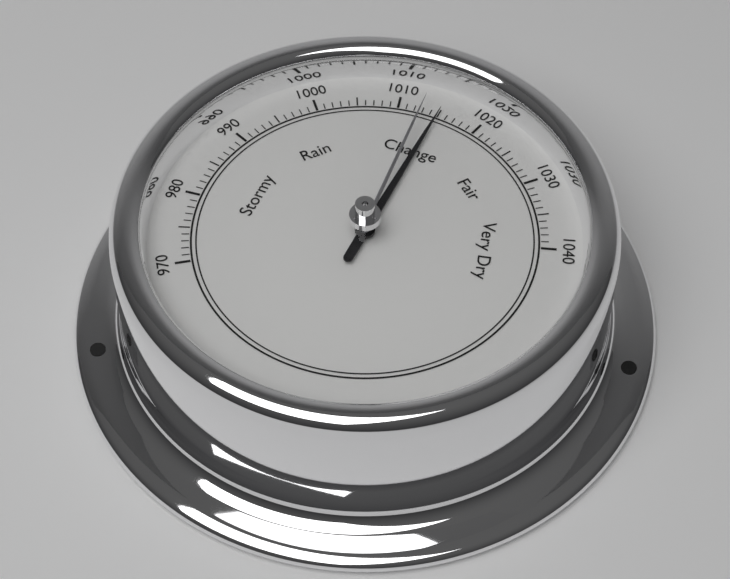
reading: 1015 (no unit)
